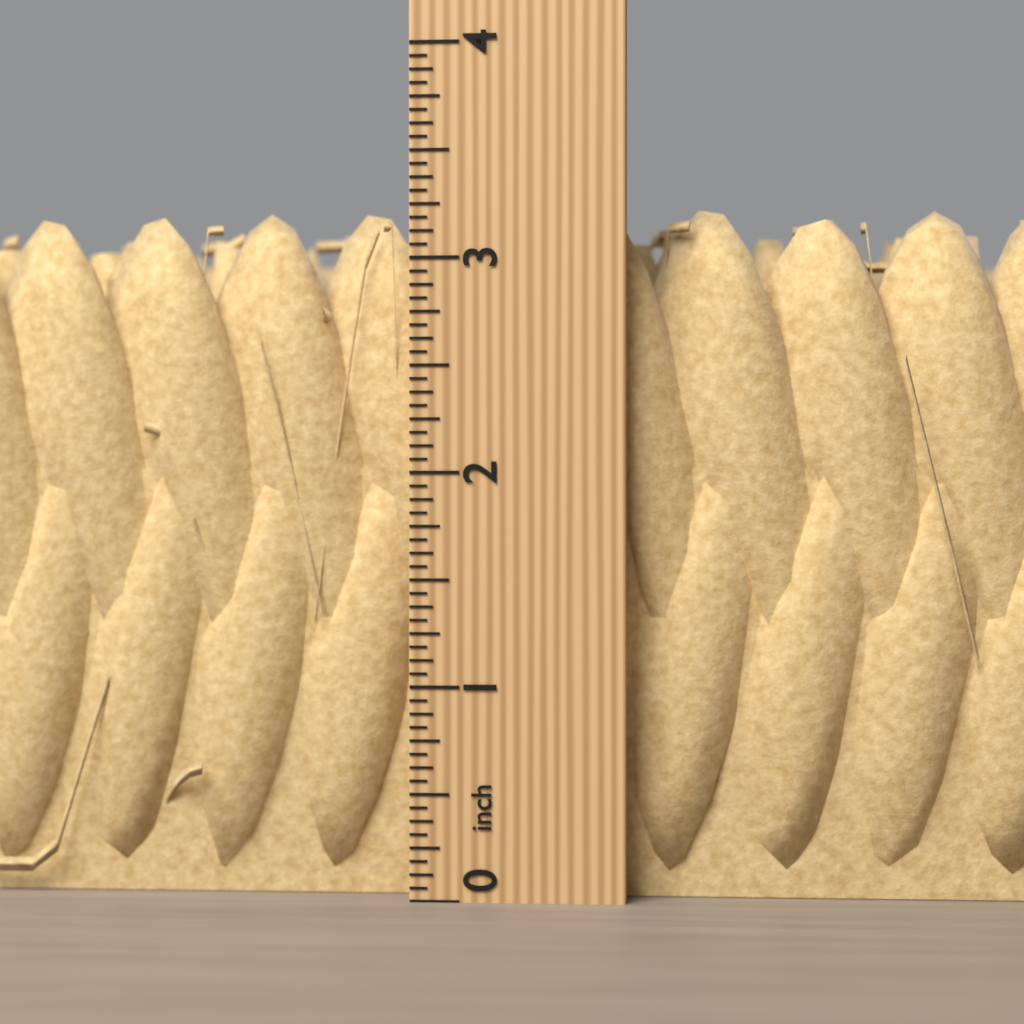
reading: 3.2500 inch
